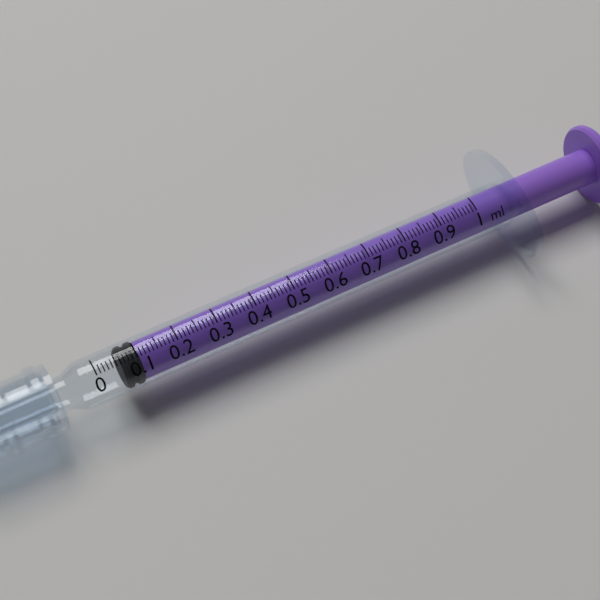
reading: 0.06 ml
